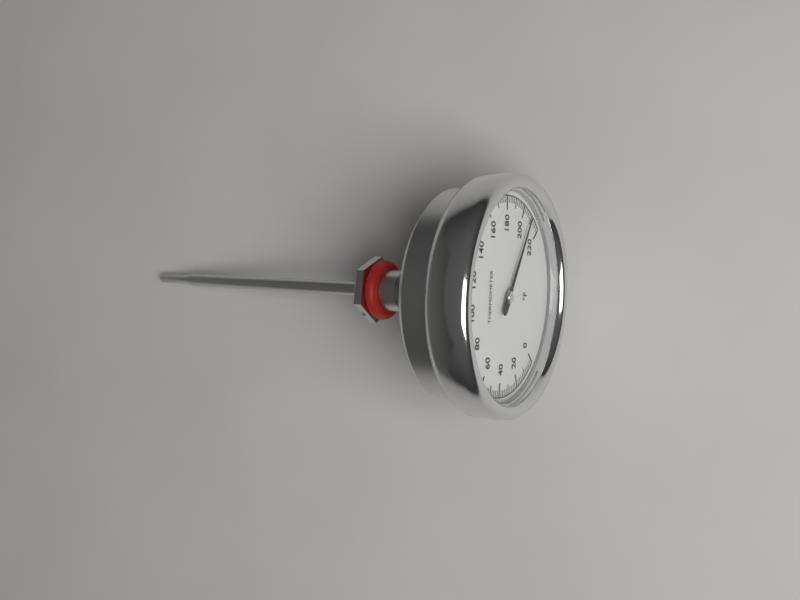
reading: 208 °F
